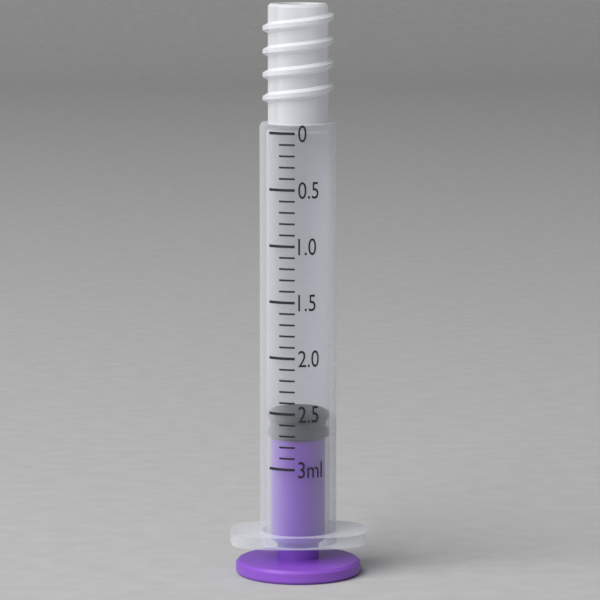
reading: 2.5 ml
